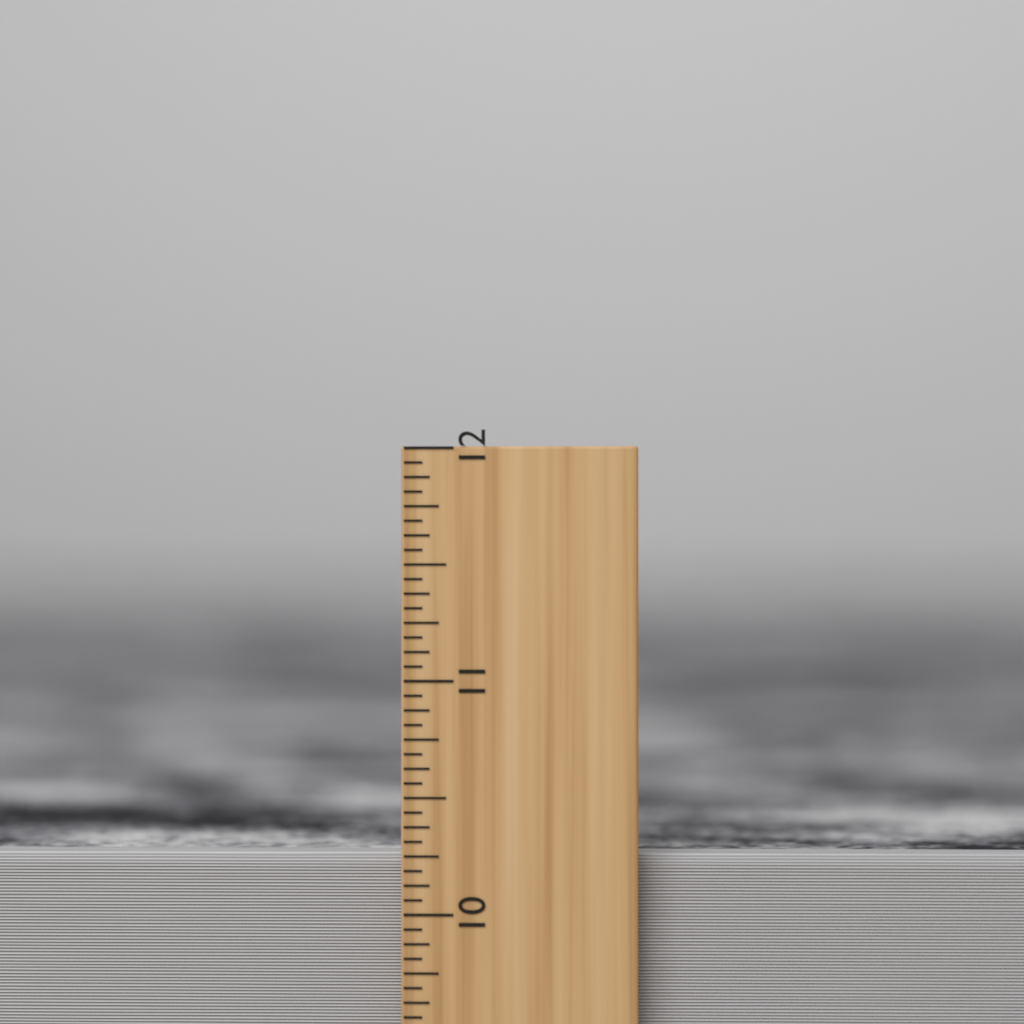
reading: 10.2500 inch
